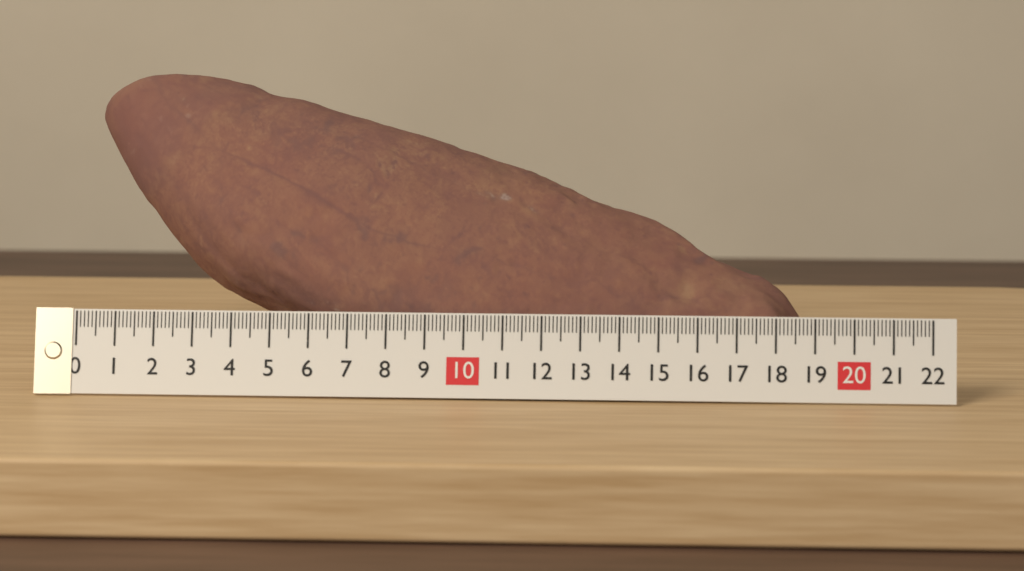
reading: 18.7 (no unit)
